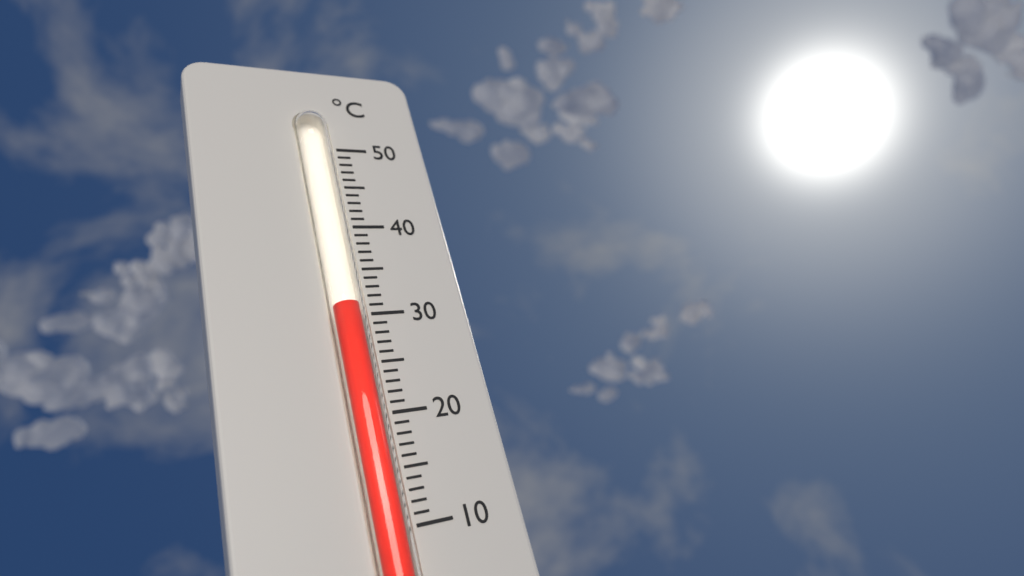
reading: 31 °C
